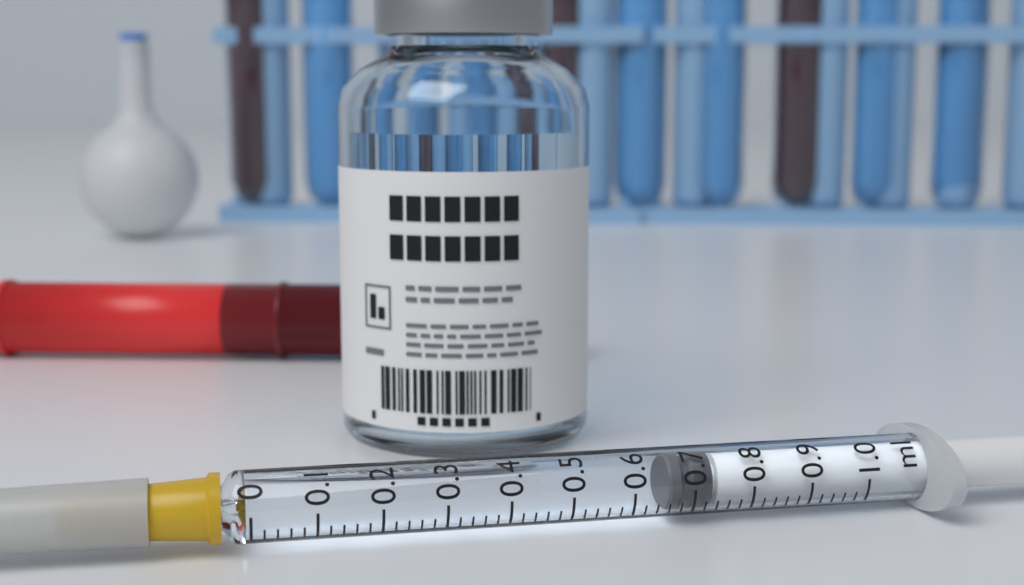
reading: 0.66 ml
